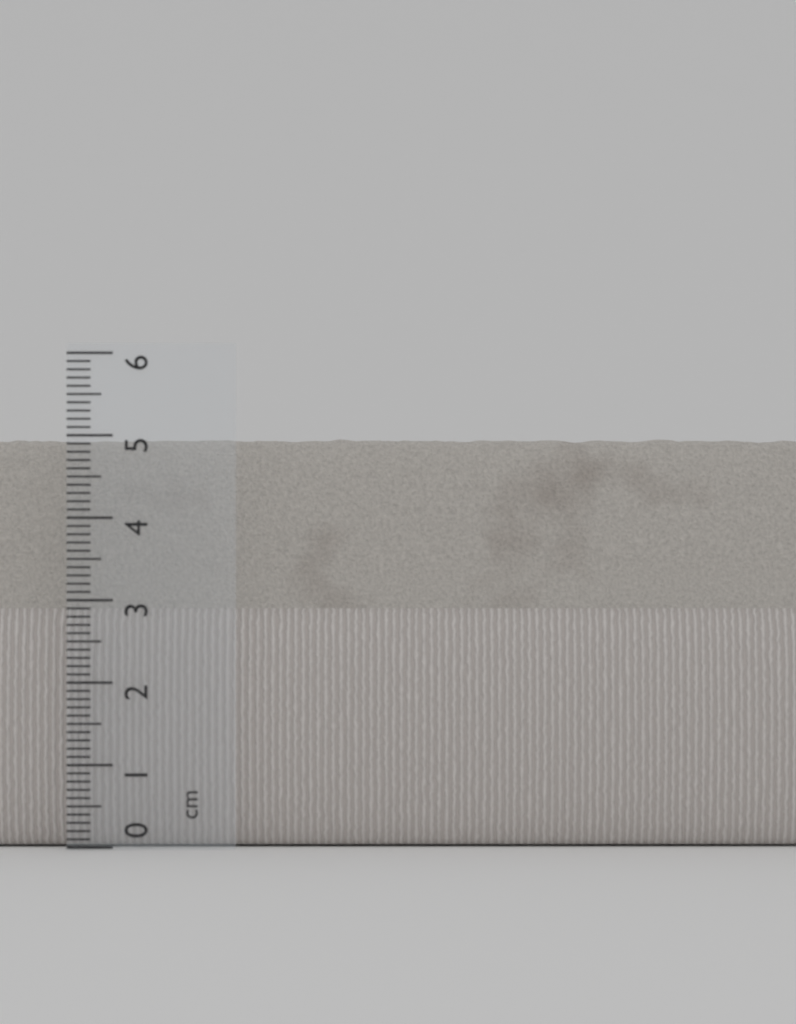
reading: 5.0 cm
